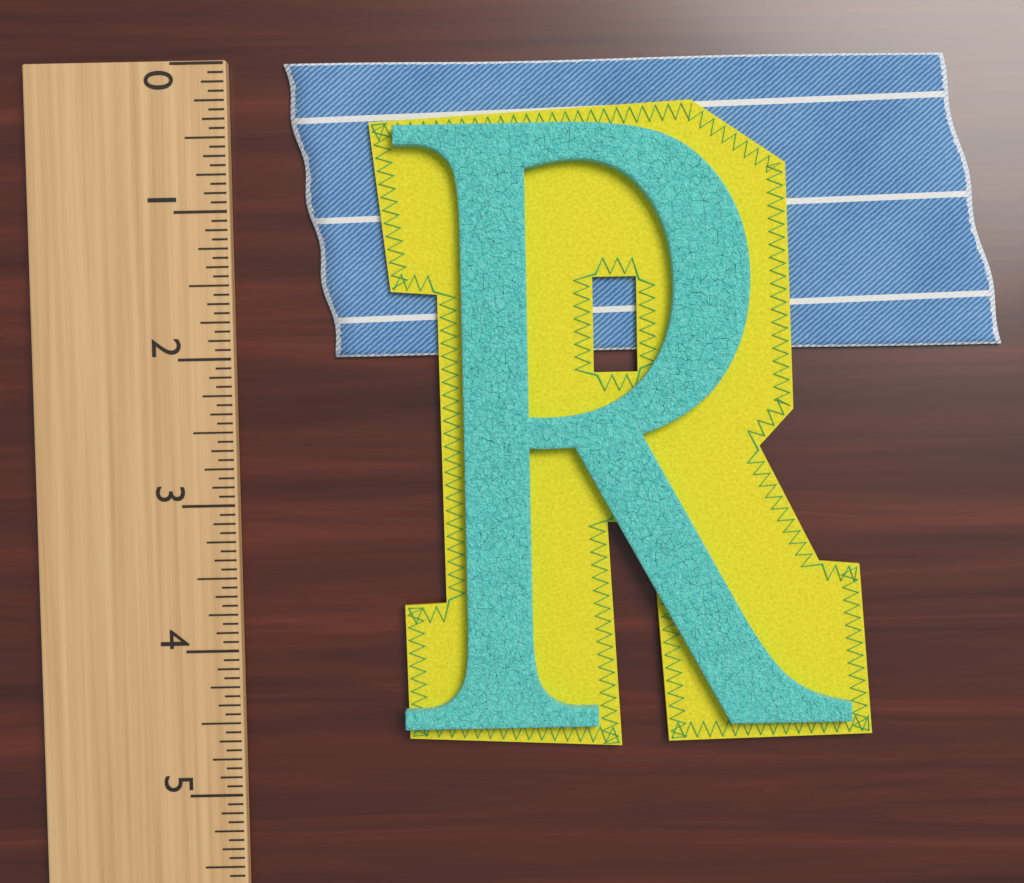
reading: 2.0000 (no unit)
